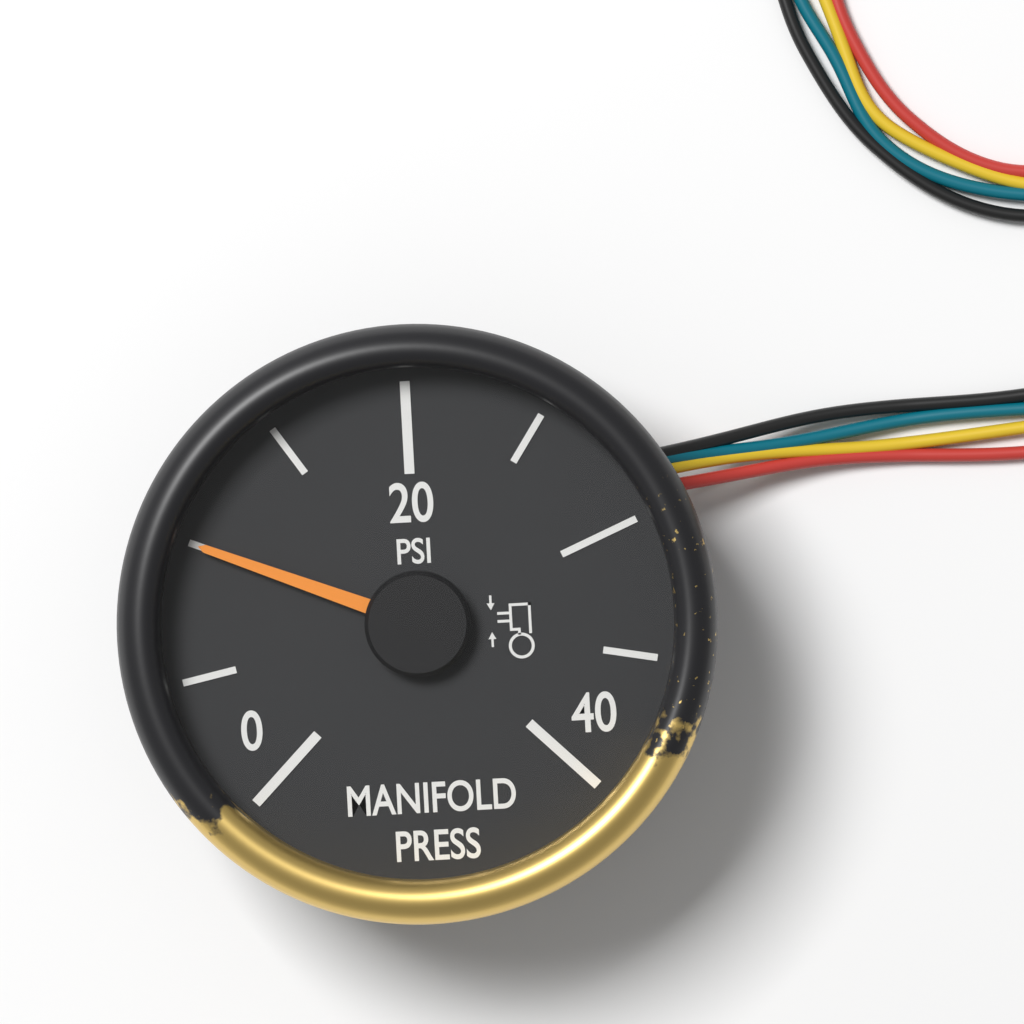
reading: 10 psi
